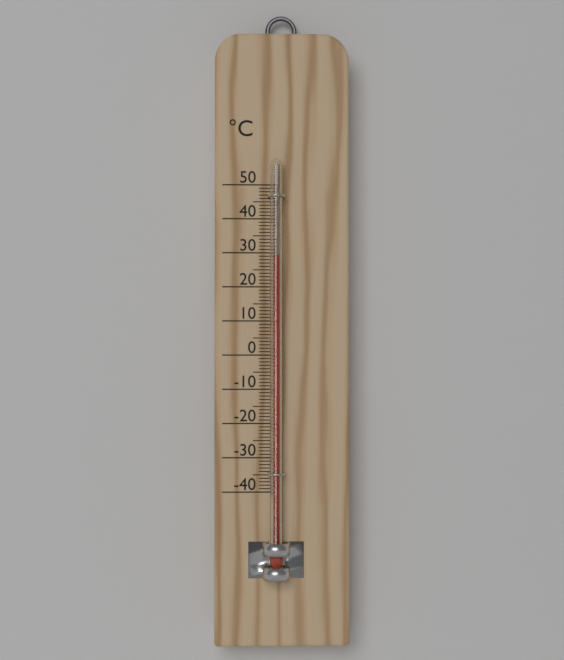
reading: 29 °C
